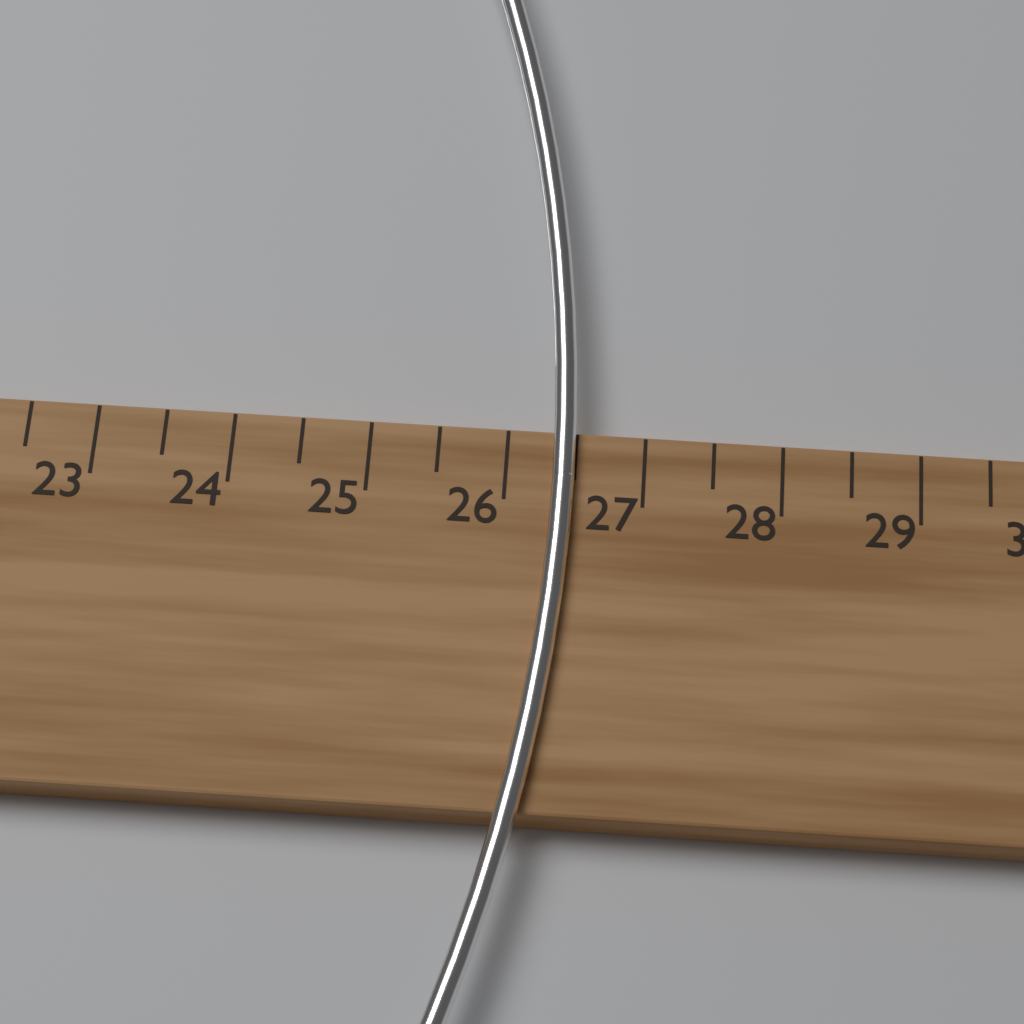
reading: 26.5 cm
